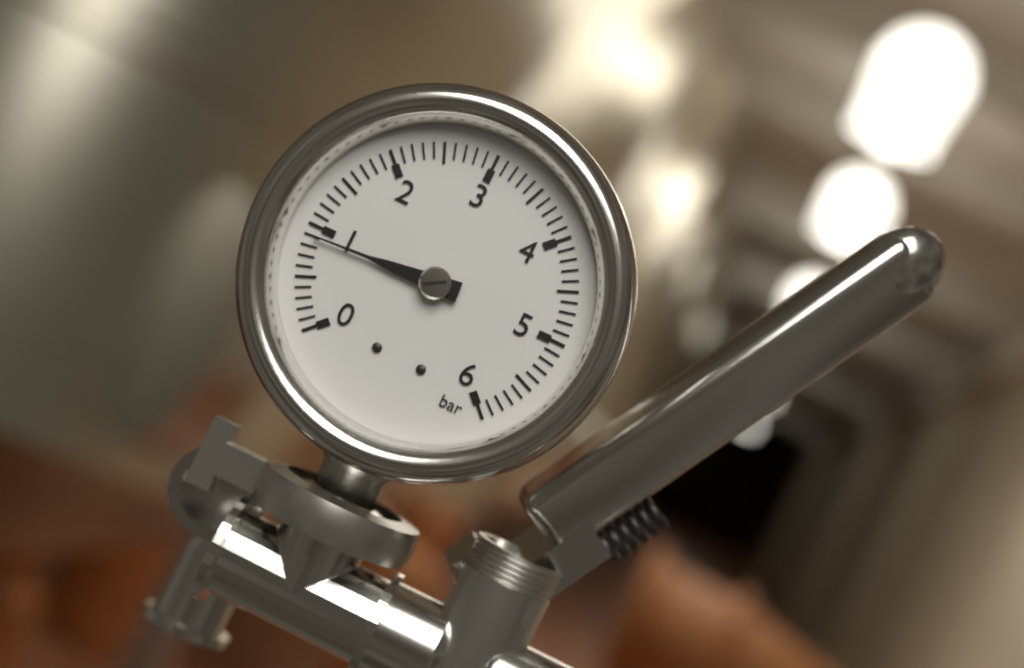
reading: 0.9 bar
